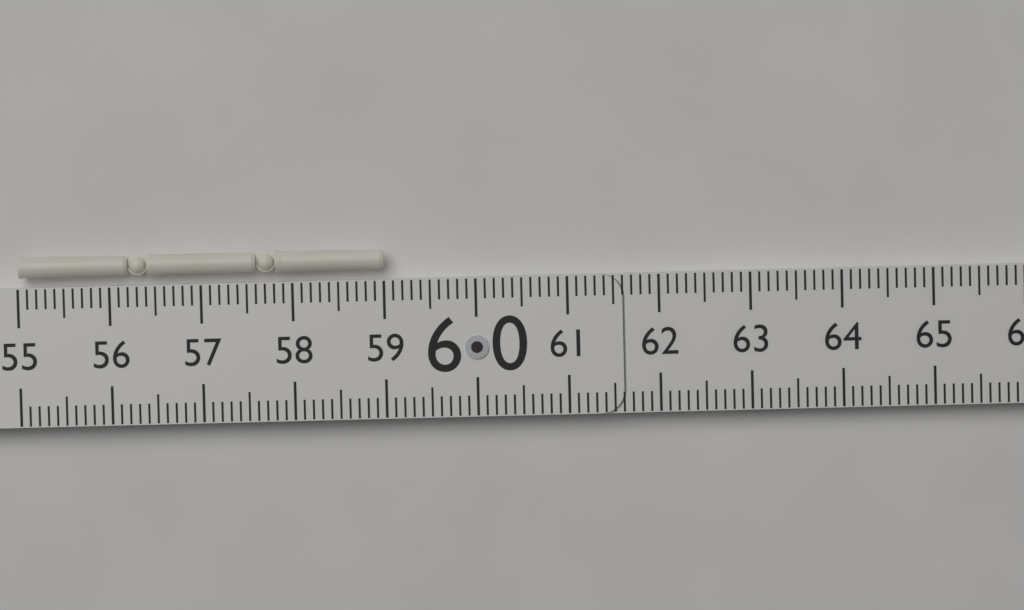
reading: 59.0 (no unit)
